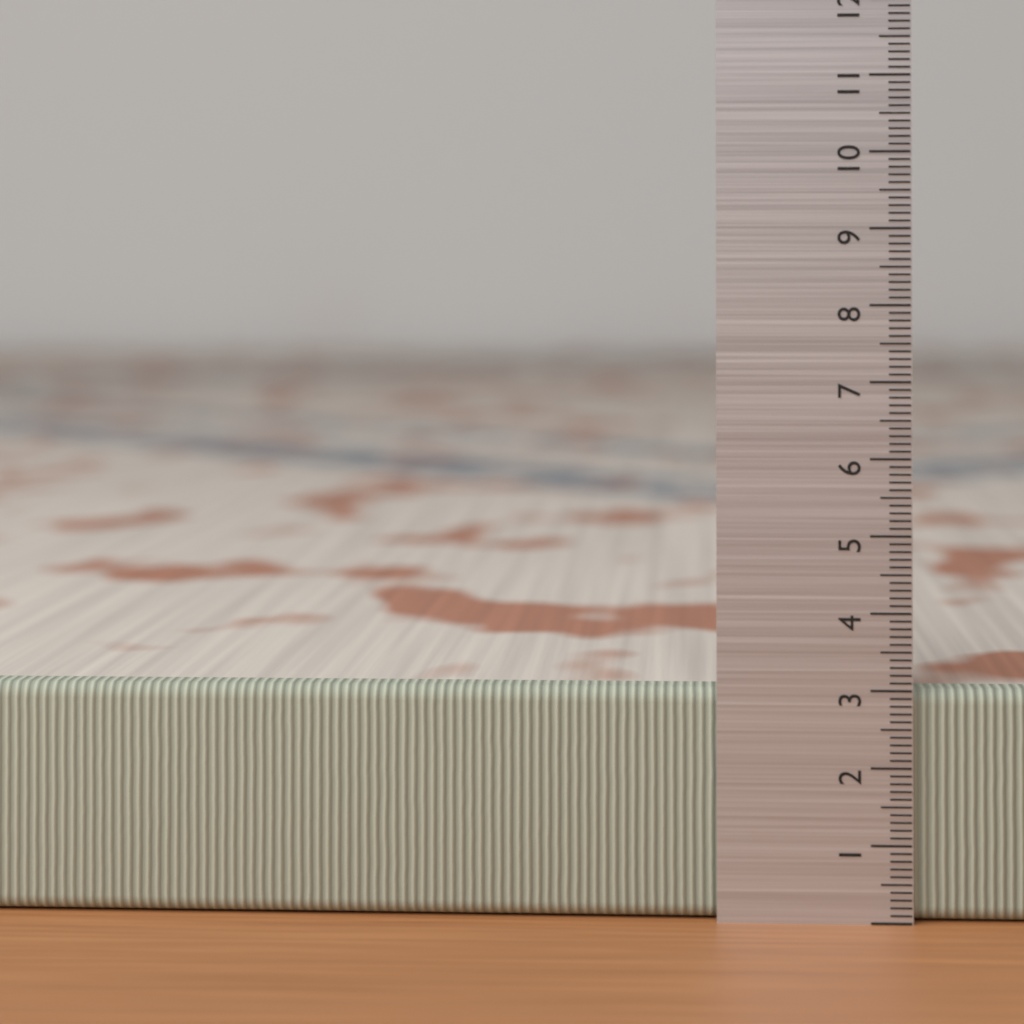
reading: 3.0 (no unit)
